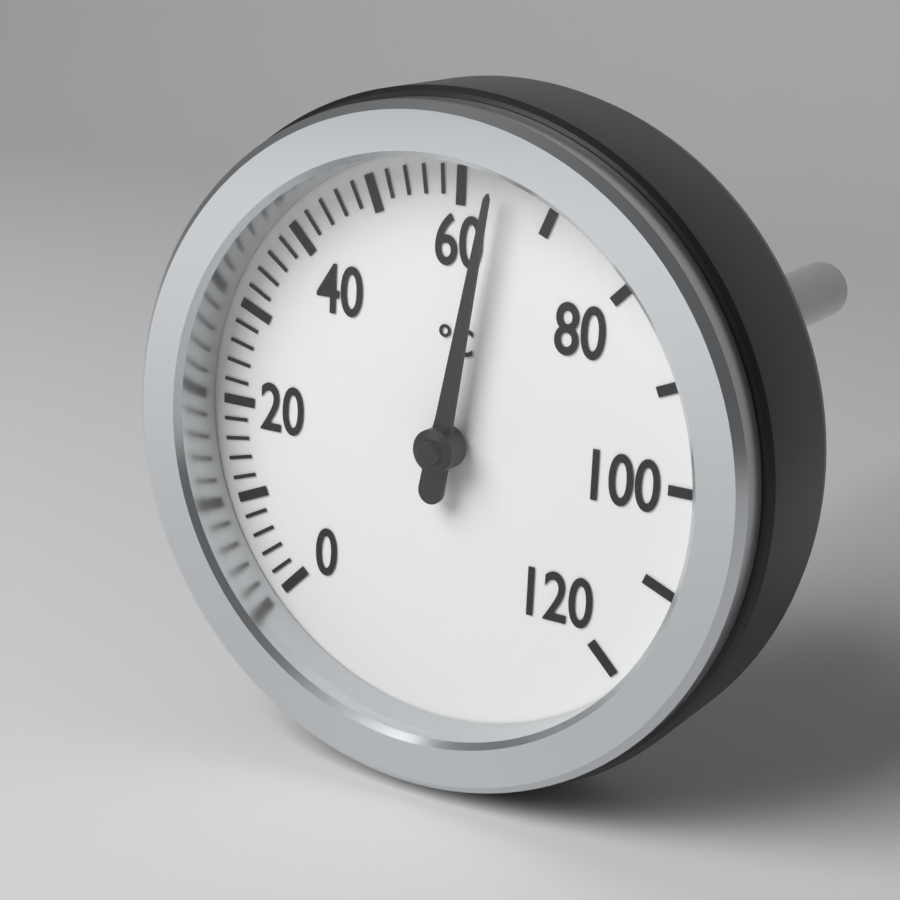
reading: 64 °C
